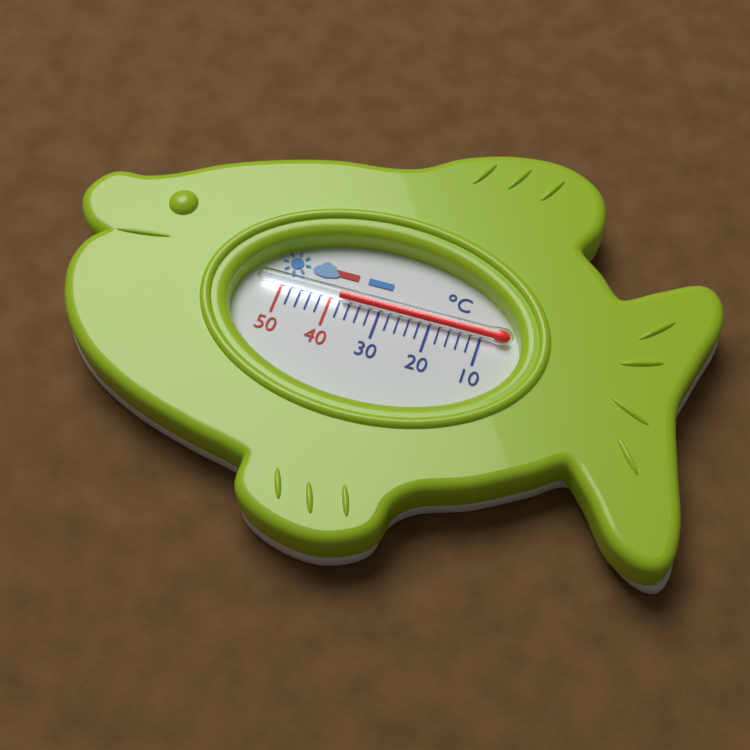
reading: 38 °C
